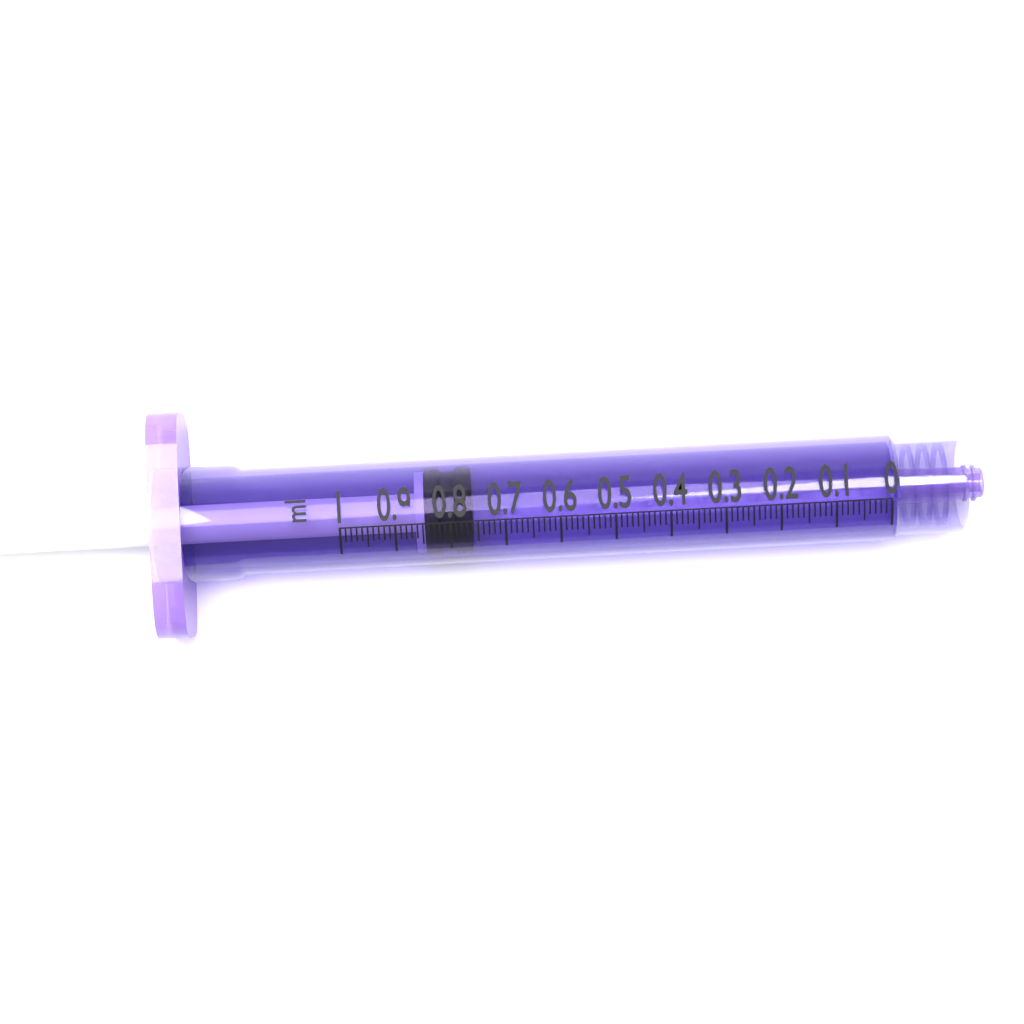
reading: 0.76 ml
